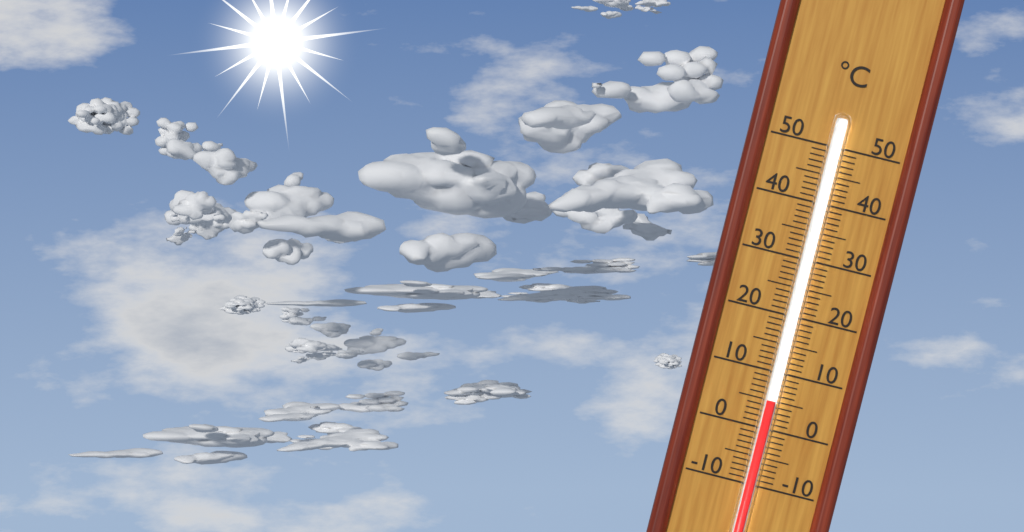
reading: 5 °C
